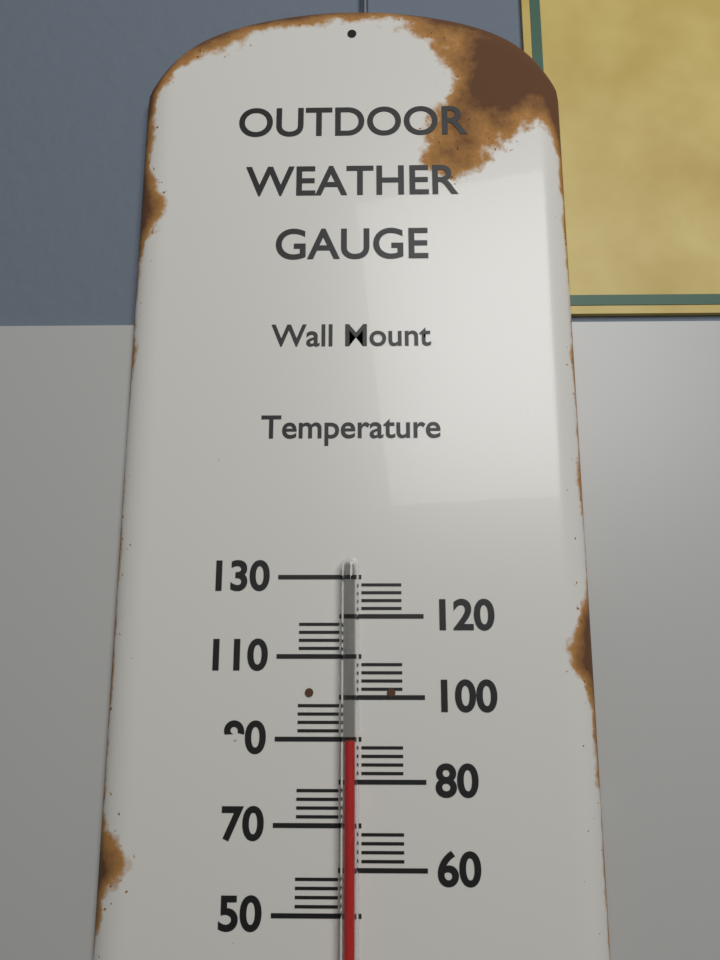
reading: 90 (no unit)
